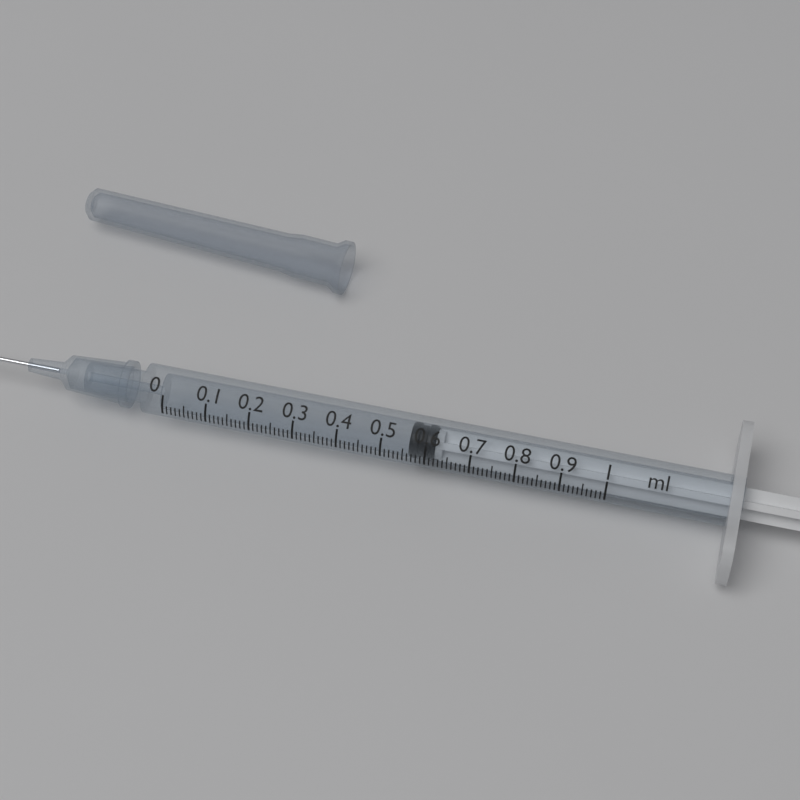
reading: 0.56 ml
